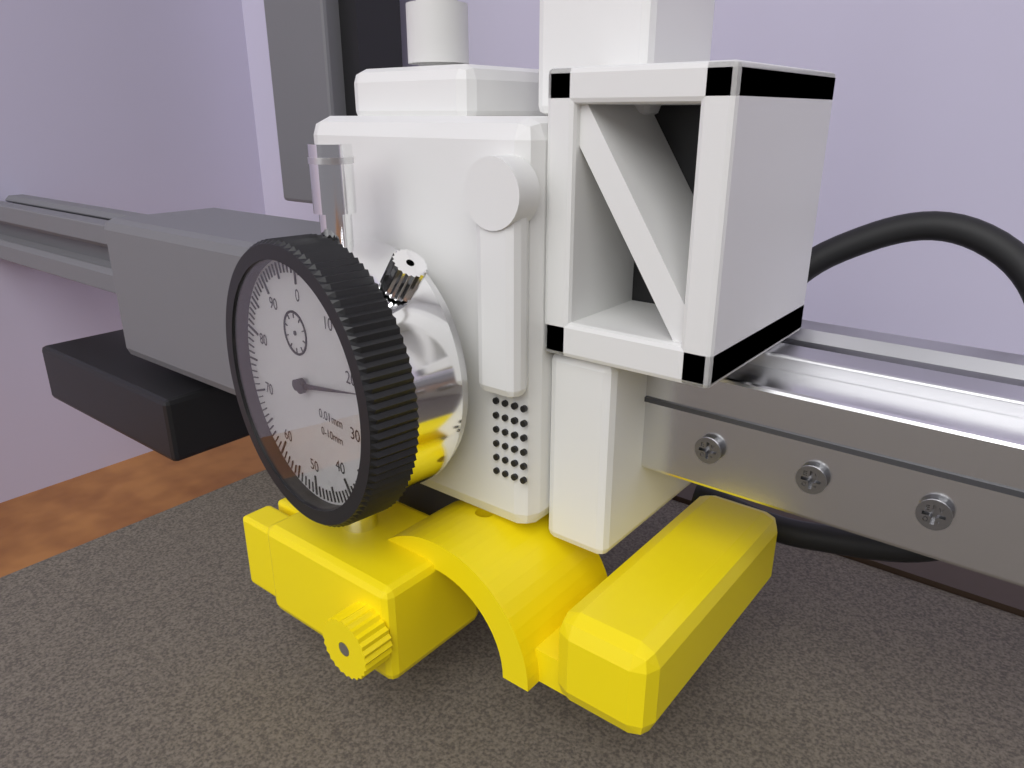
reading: 22 0.01mm
